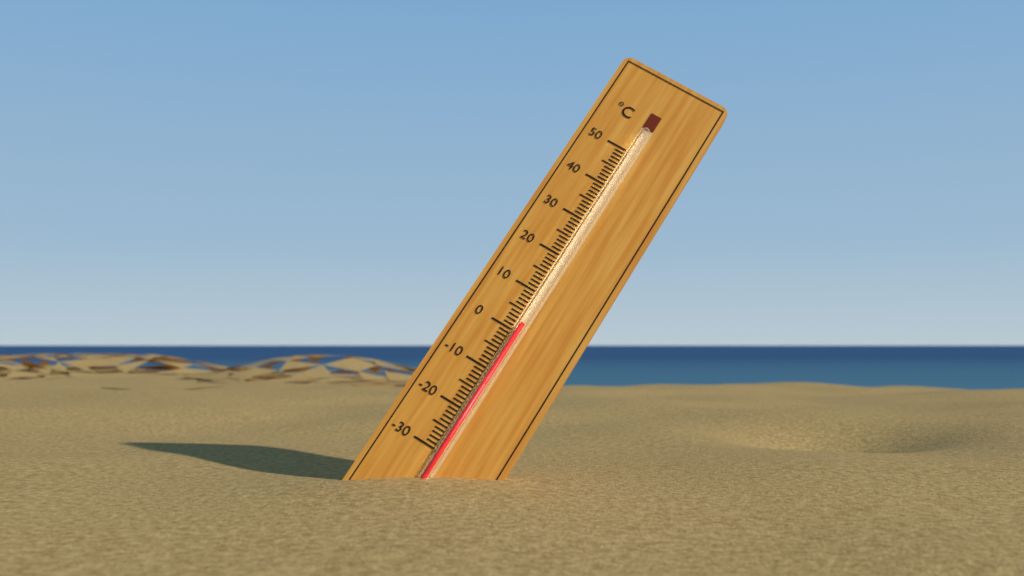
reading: 2 °C
